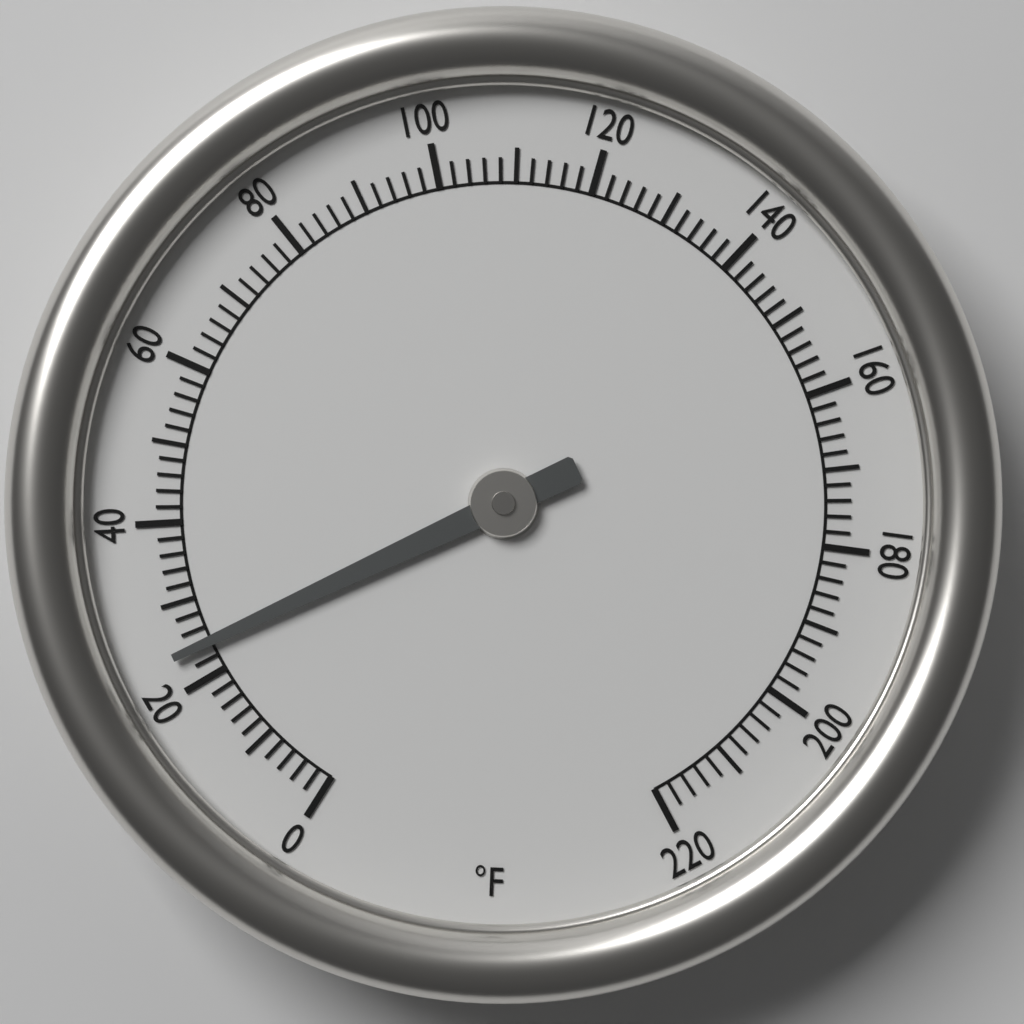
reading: 24 °F
